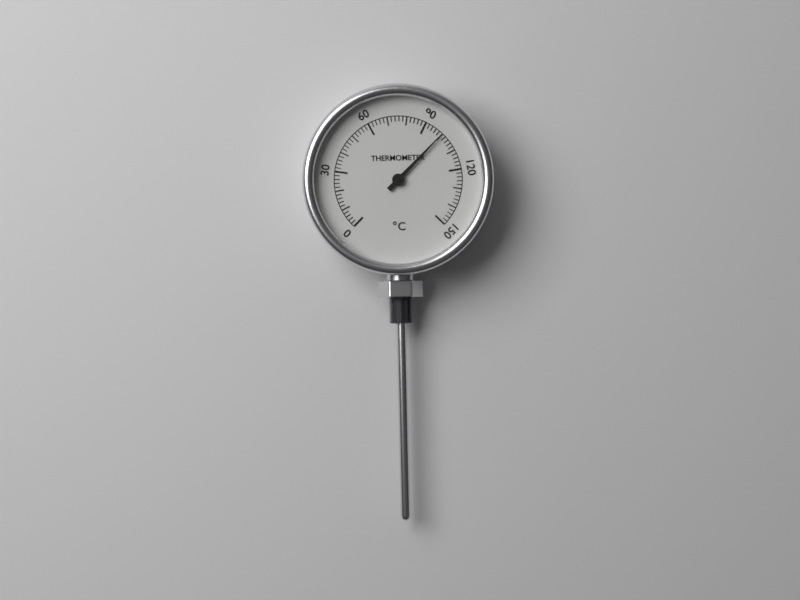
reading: 100 °C
